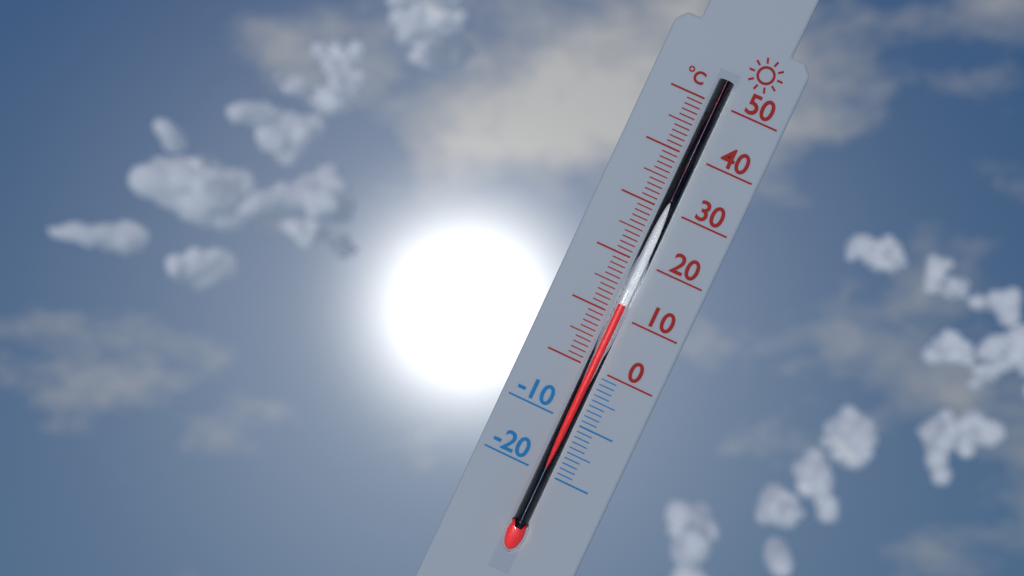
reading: 12 °C
